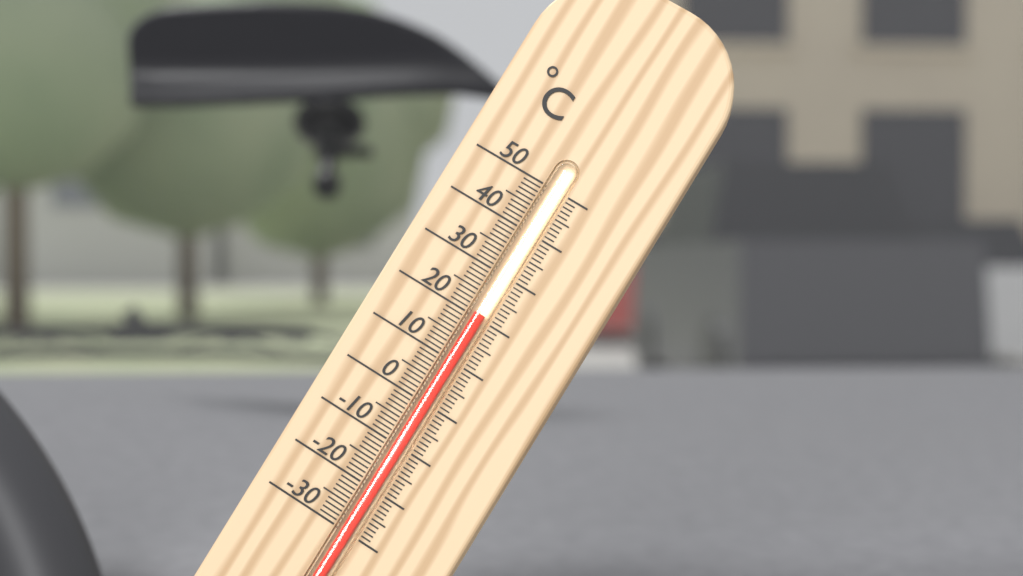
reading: 21 °C
